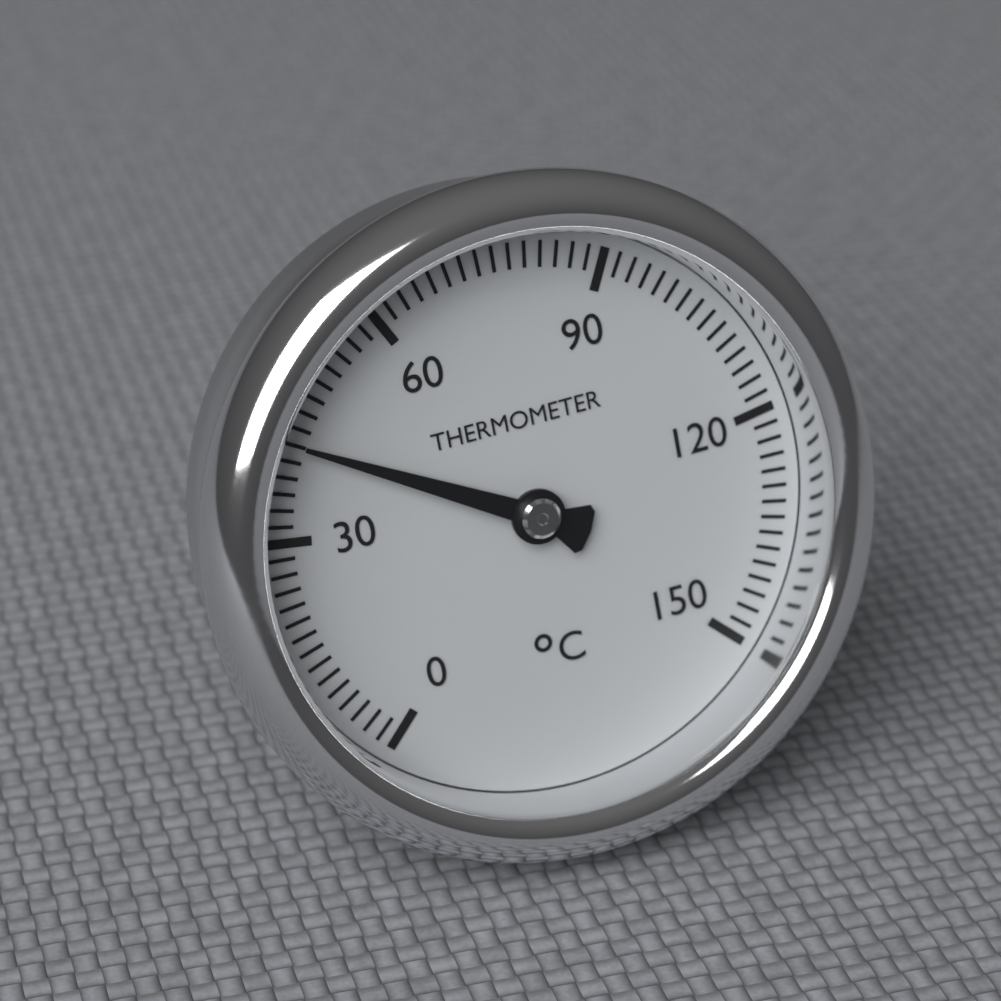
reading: 42 °C
